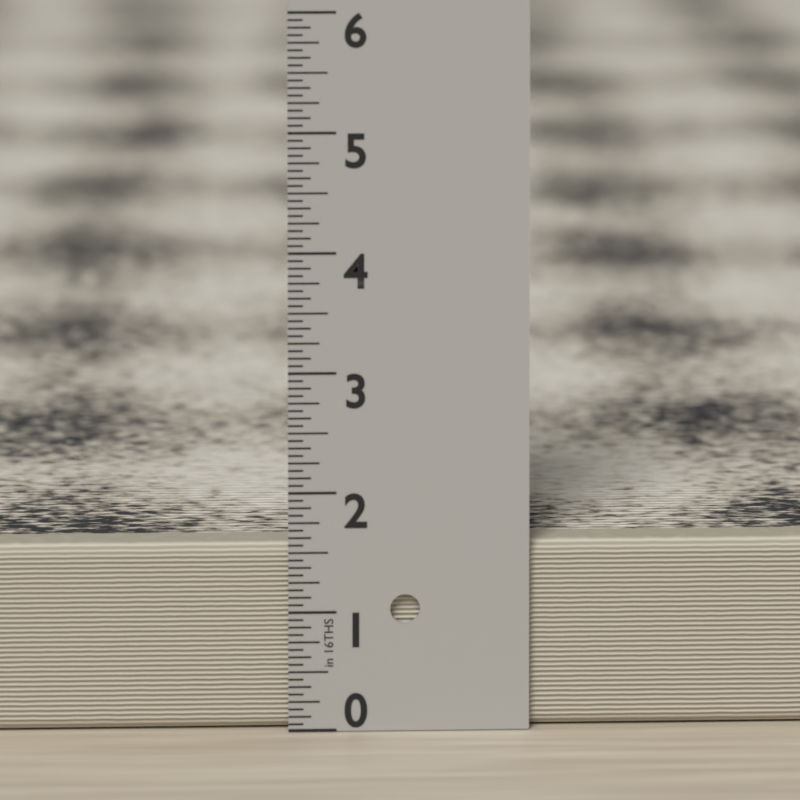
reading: 1.5625 in
